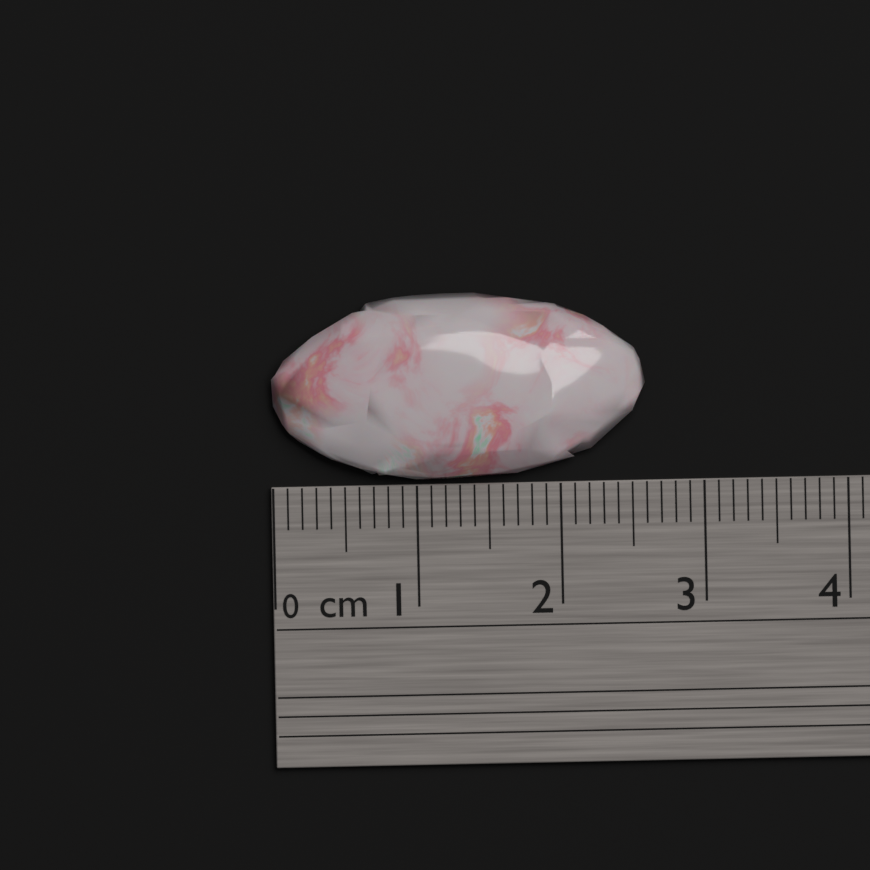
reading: 2.6 cm
